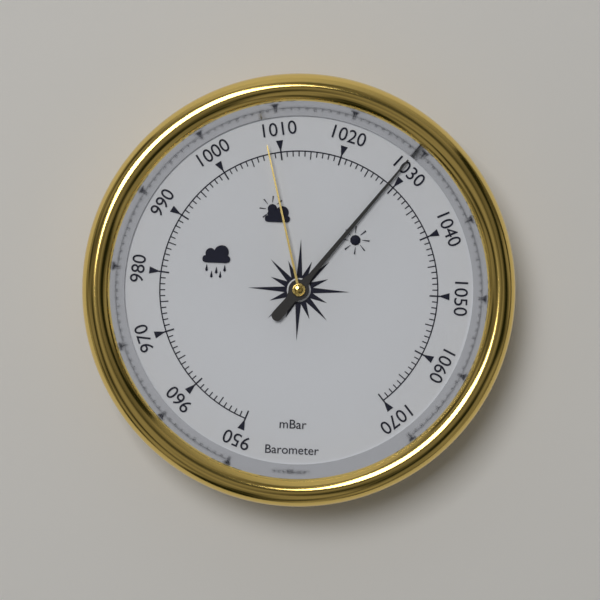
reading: 1029 mbar
